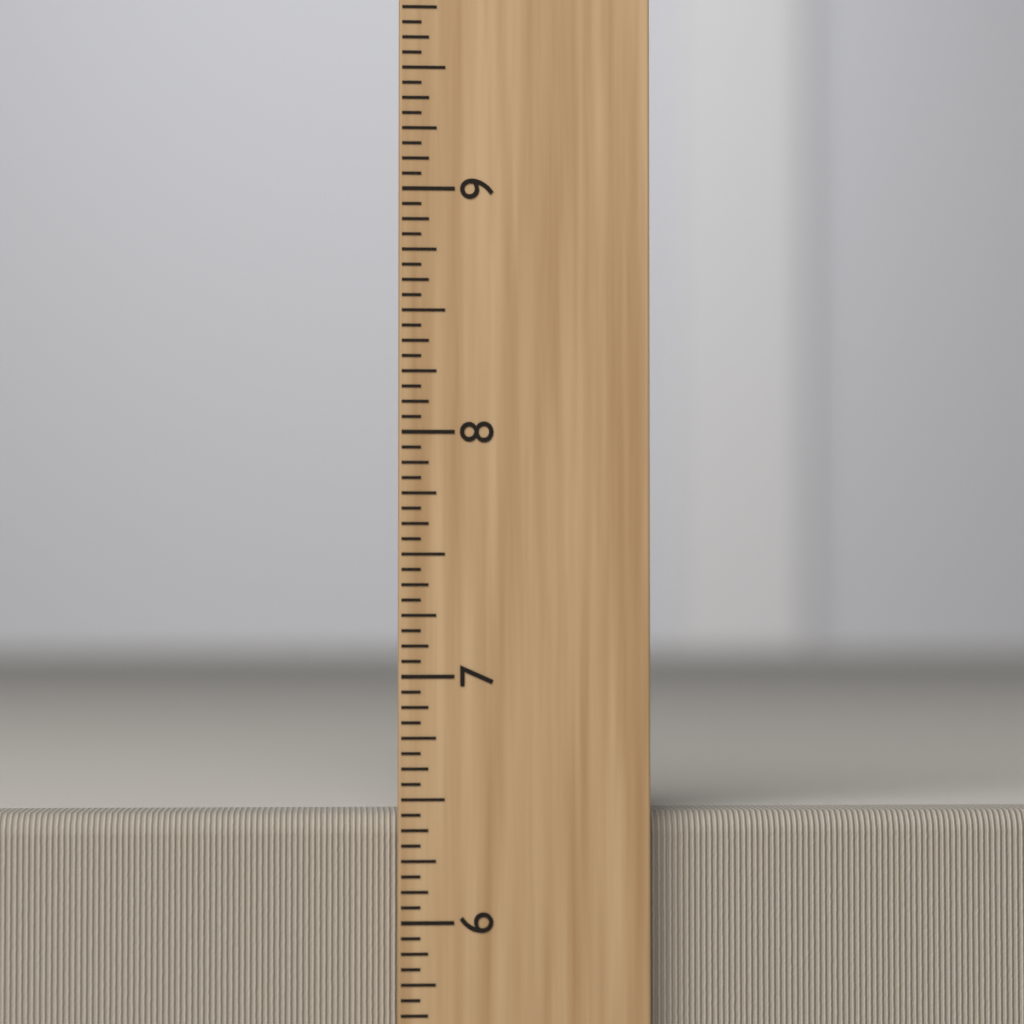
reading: 6.4375 inch
